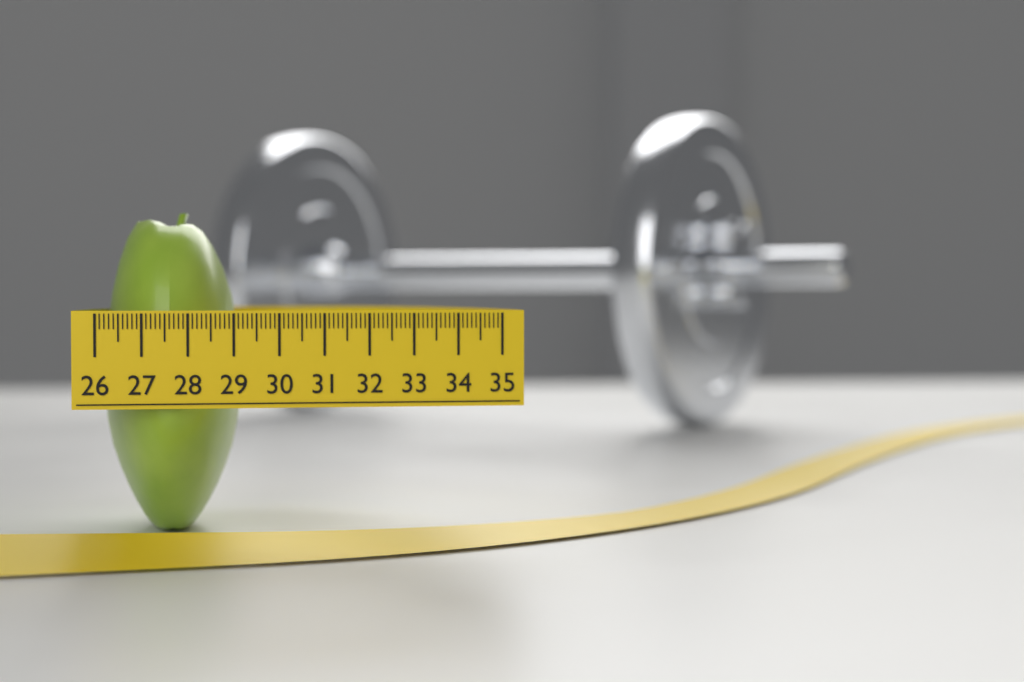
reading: 29.2 (no unit)
